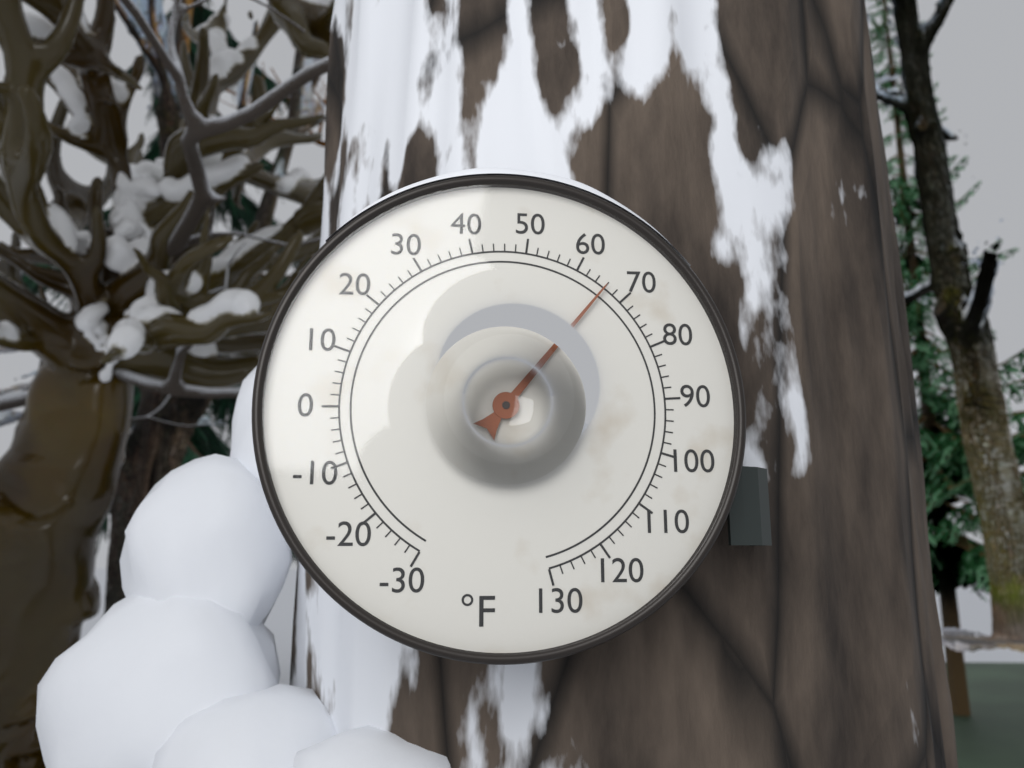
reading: 66 °F
